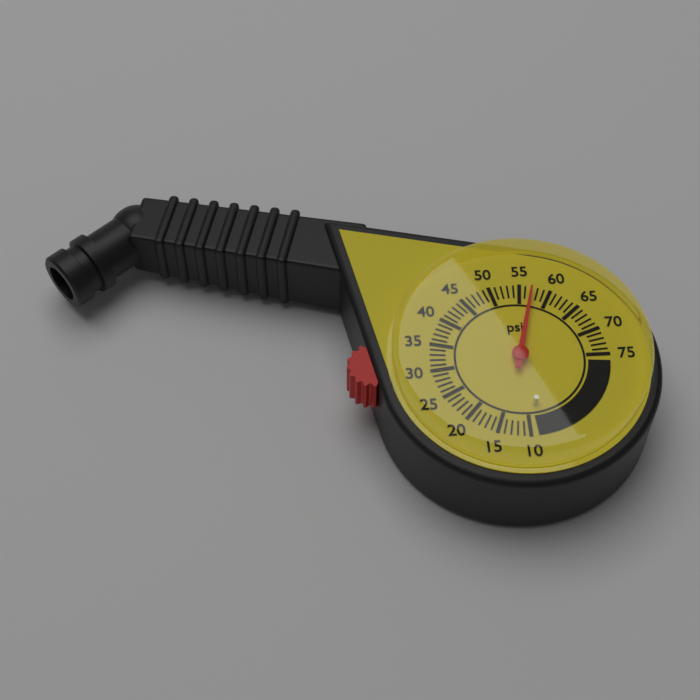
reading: 57 psi
